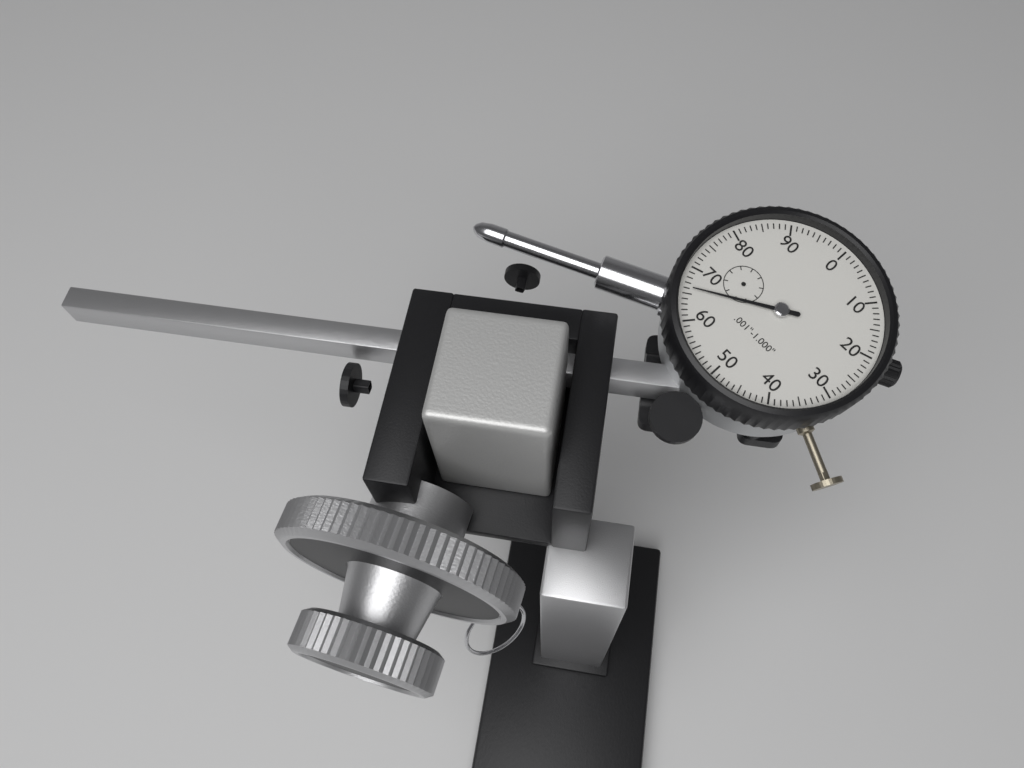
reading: 0.066 in
